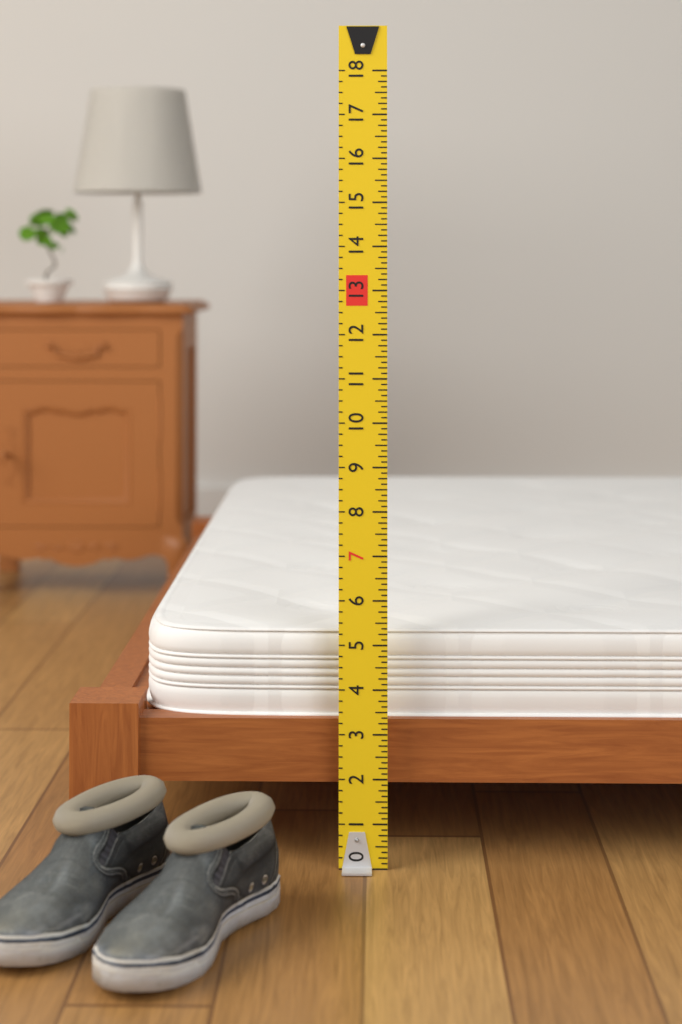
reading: 5.250 (no unit)
